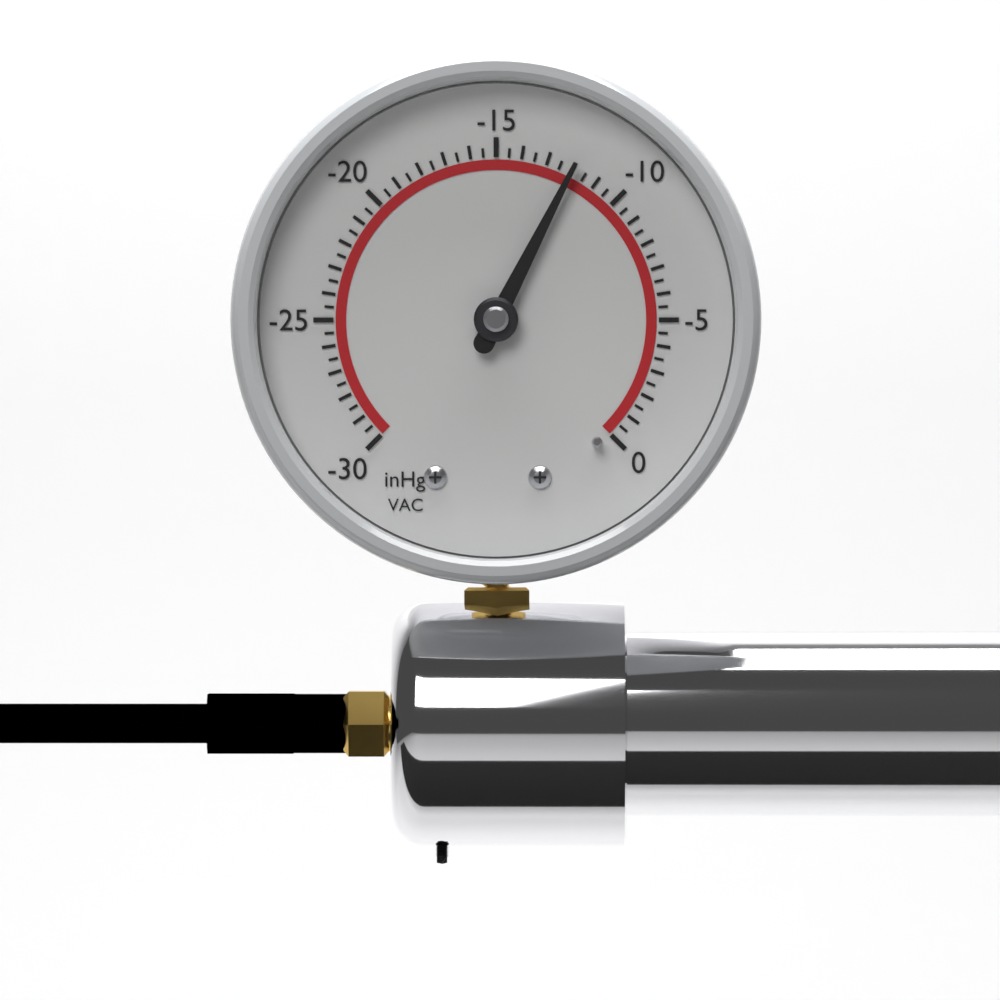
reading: -12.0 inHg
